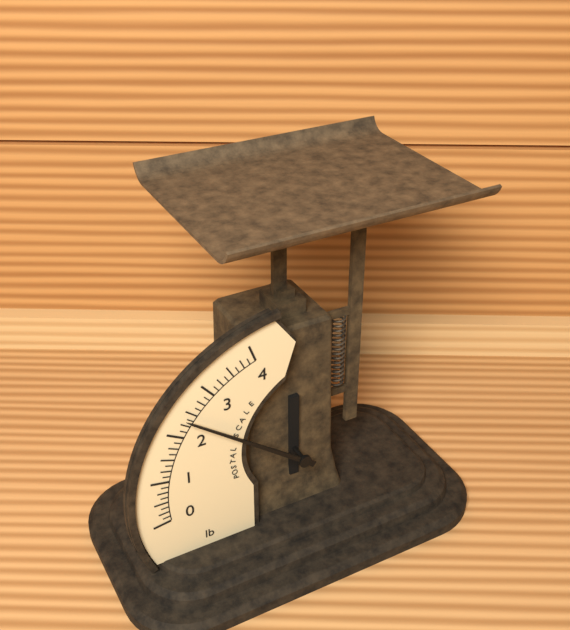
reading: 2.375 lb
